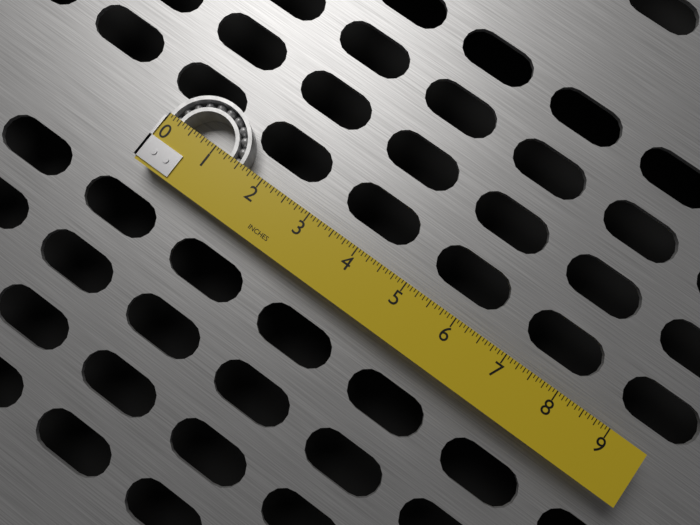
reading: 1.5625 in
